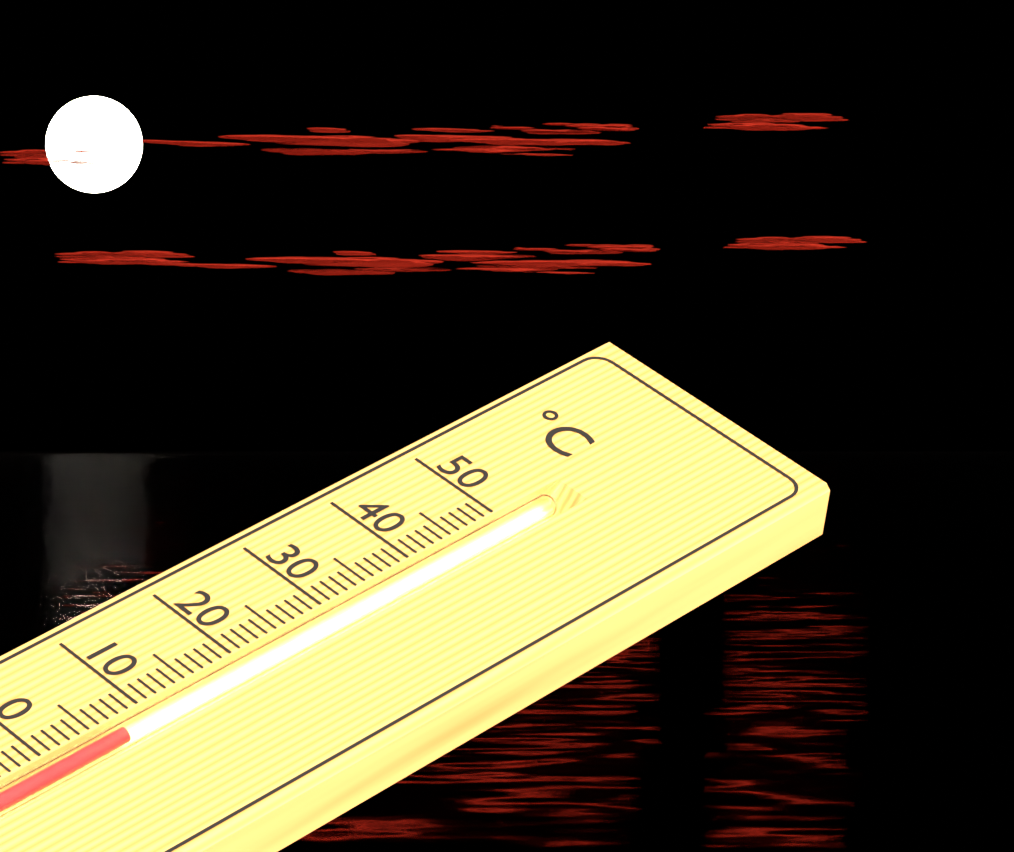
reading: 7 °C
